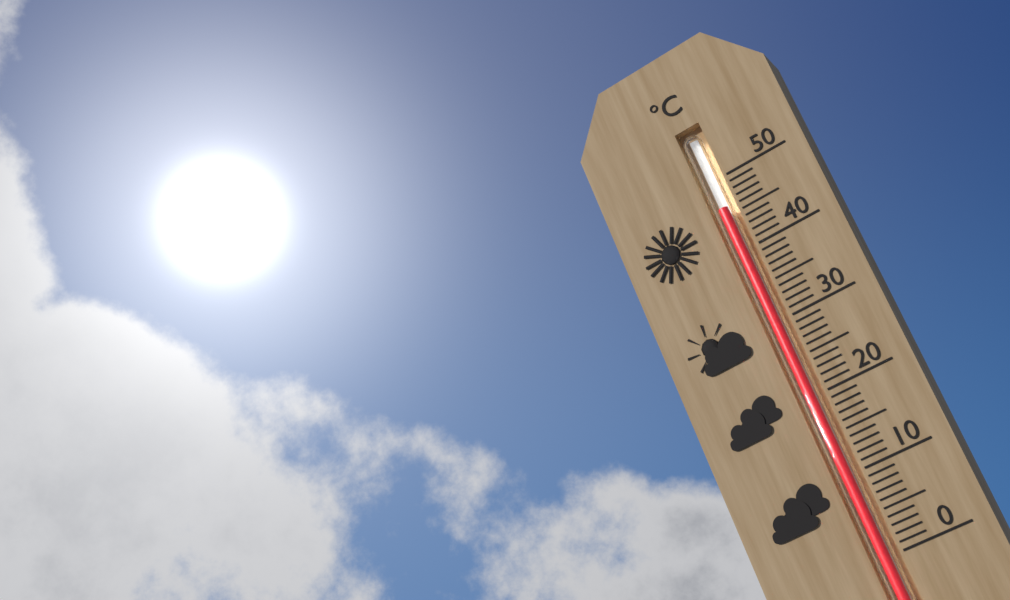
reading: 46 °C
